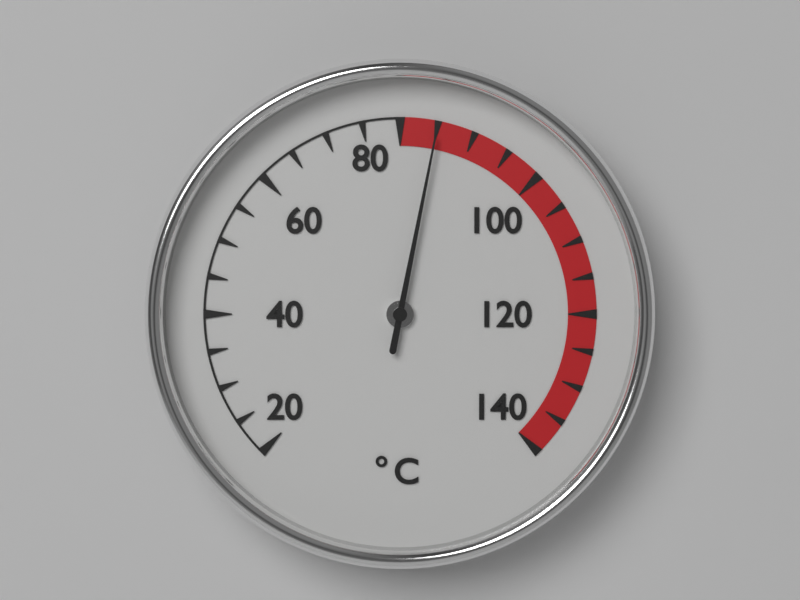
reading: 85 °C
